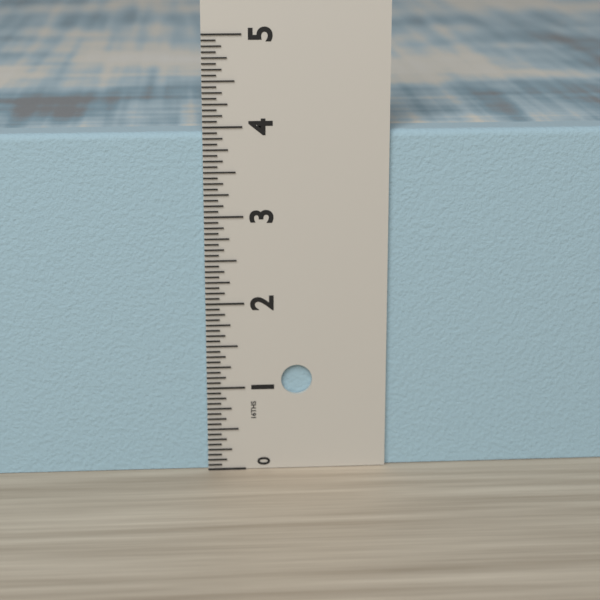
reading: 3.9375 in
